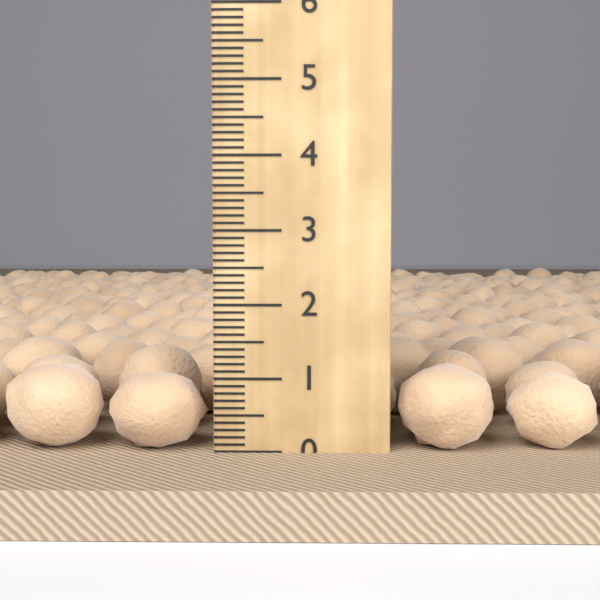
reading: 1.3 cm
